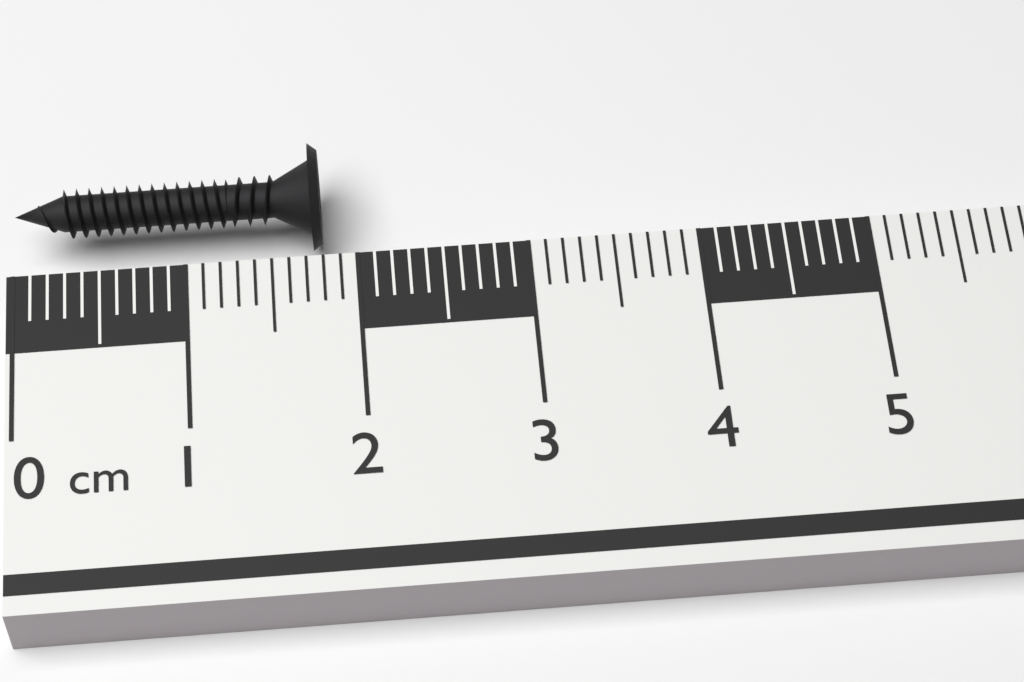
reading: 1.8 cm
